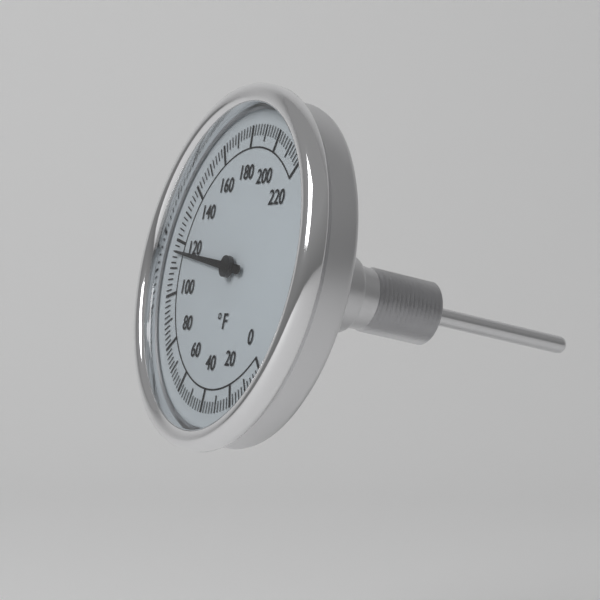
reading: 116 °F
